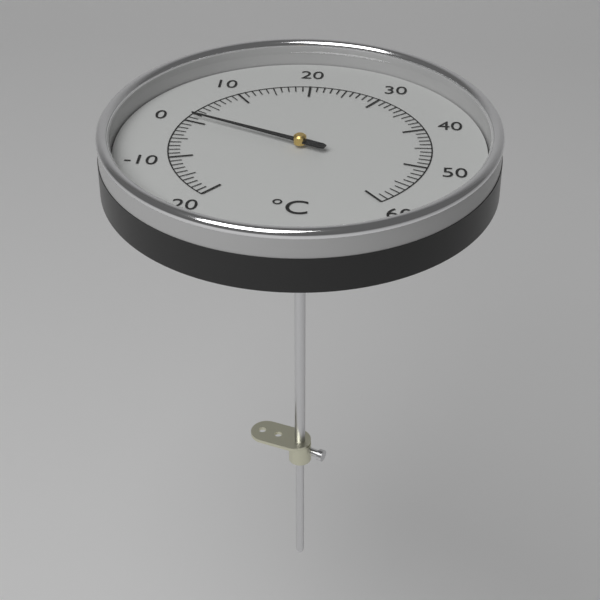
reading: 1 °C
